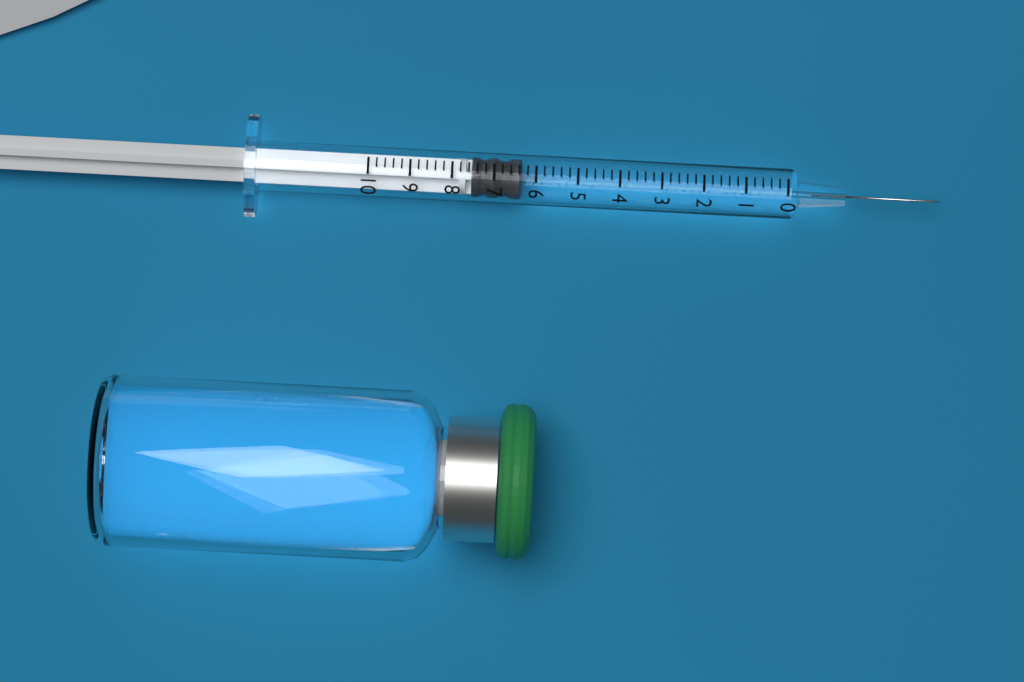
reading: 6.4 (no unit)
